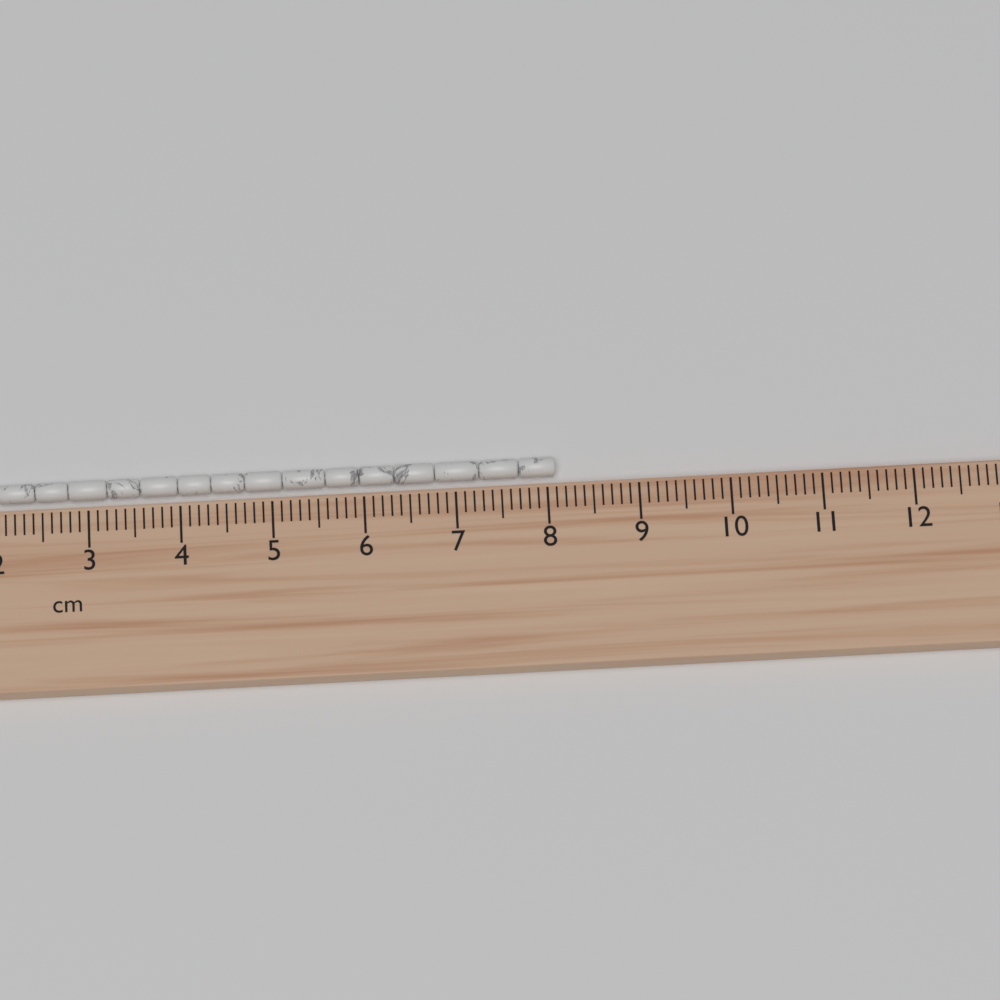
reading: 8.1 cm
